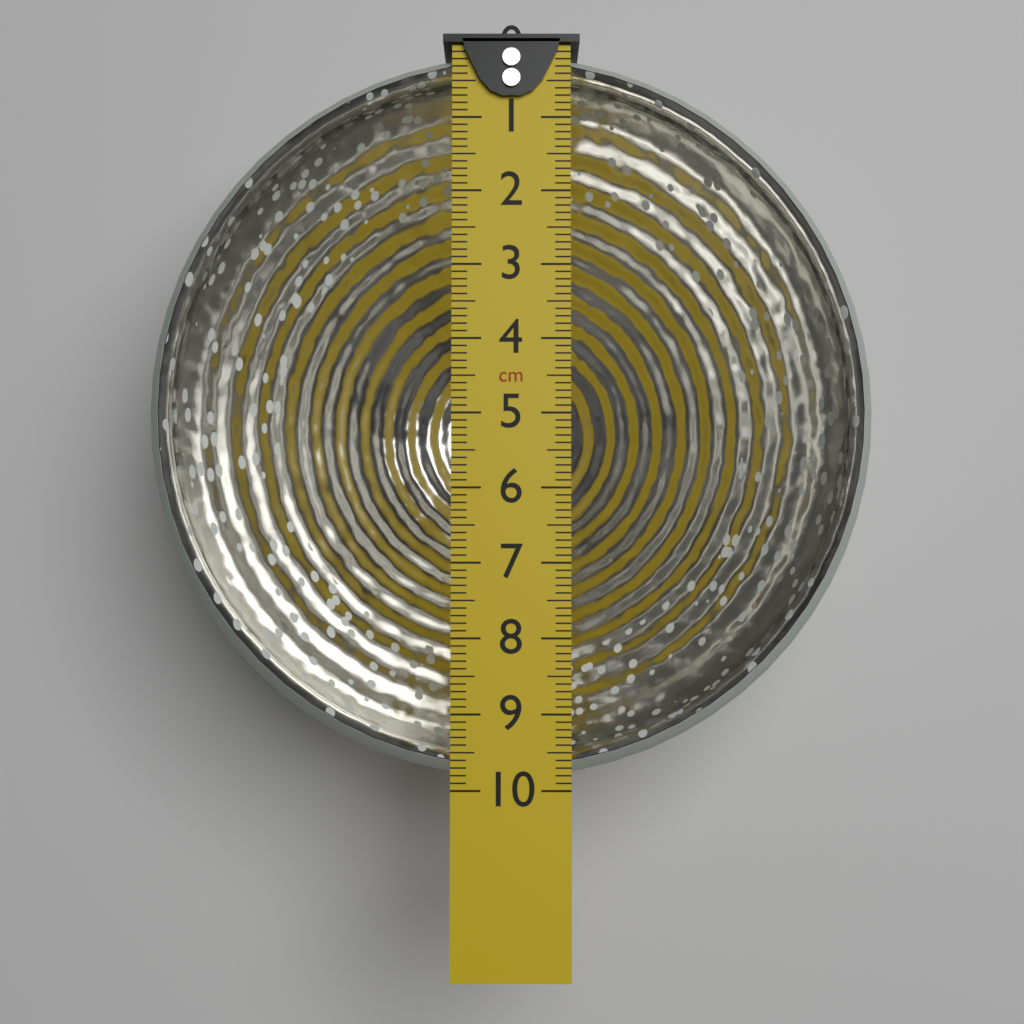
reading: 9.9 cm
